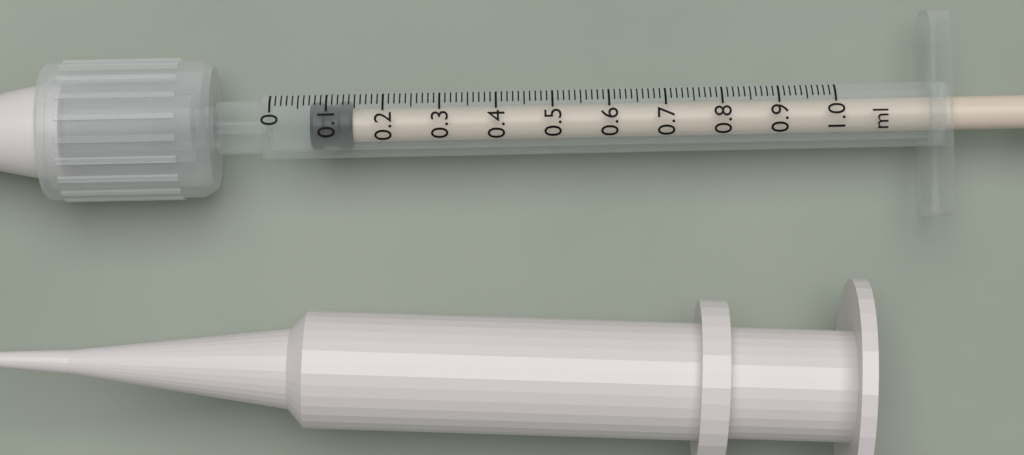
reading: 0.07 ml
